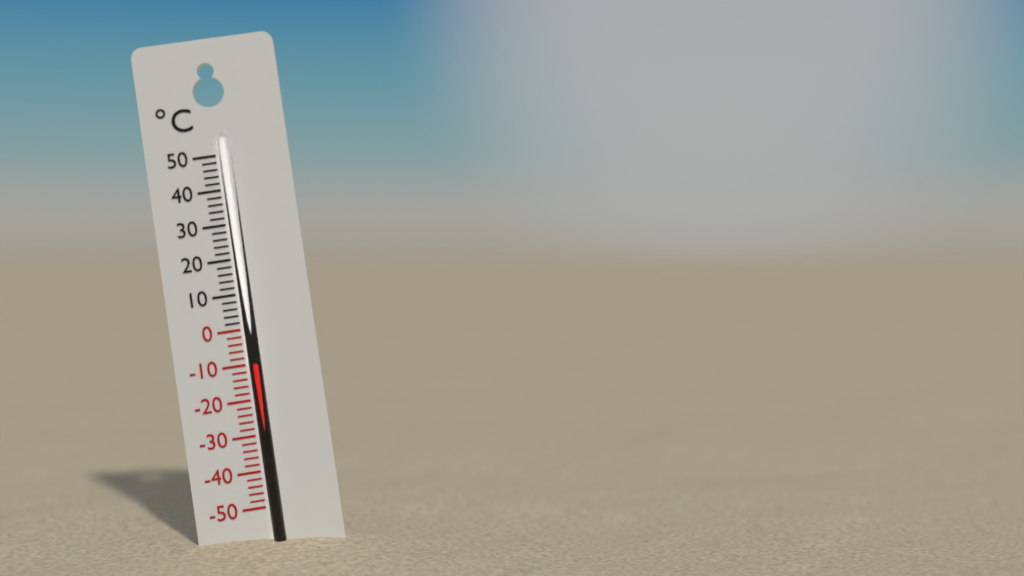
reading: -10 °C
